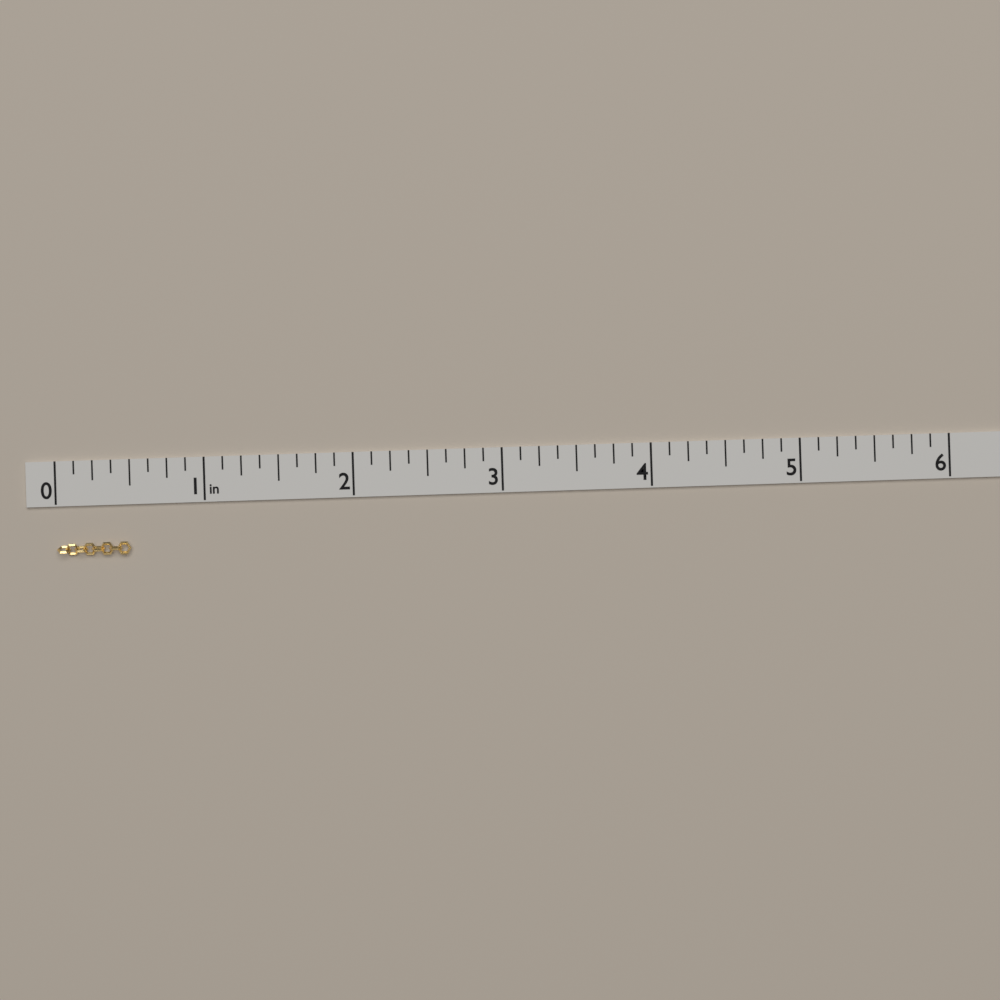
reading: 0.500 in
